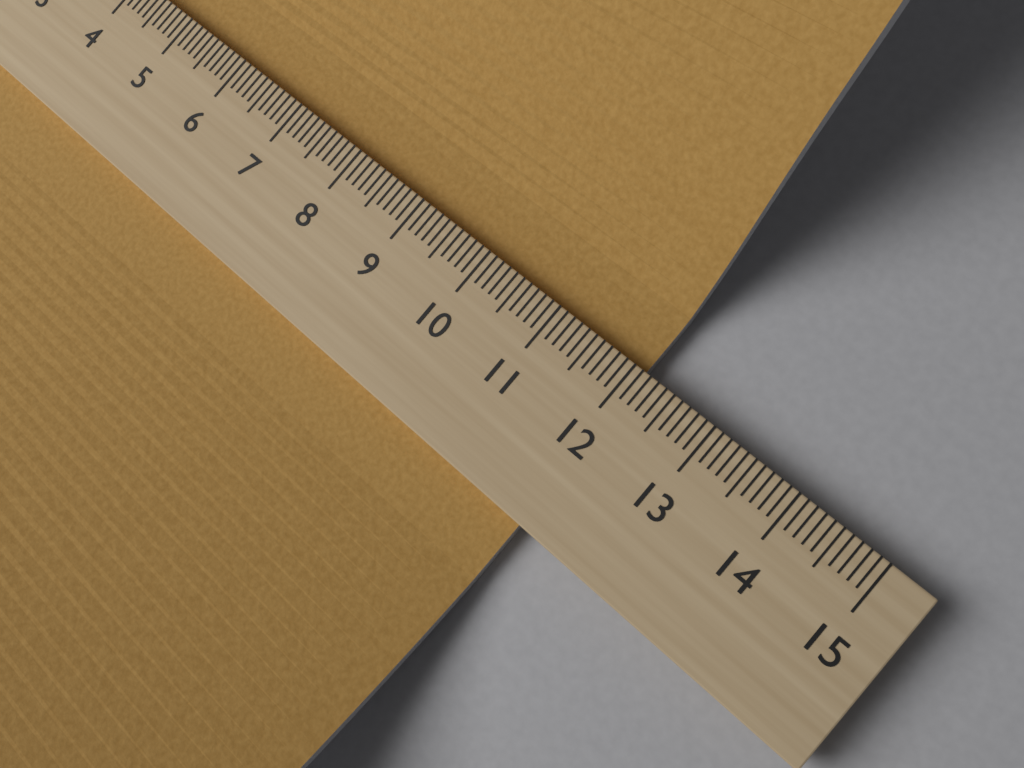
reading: 12.1 (no unit)
